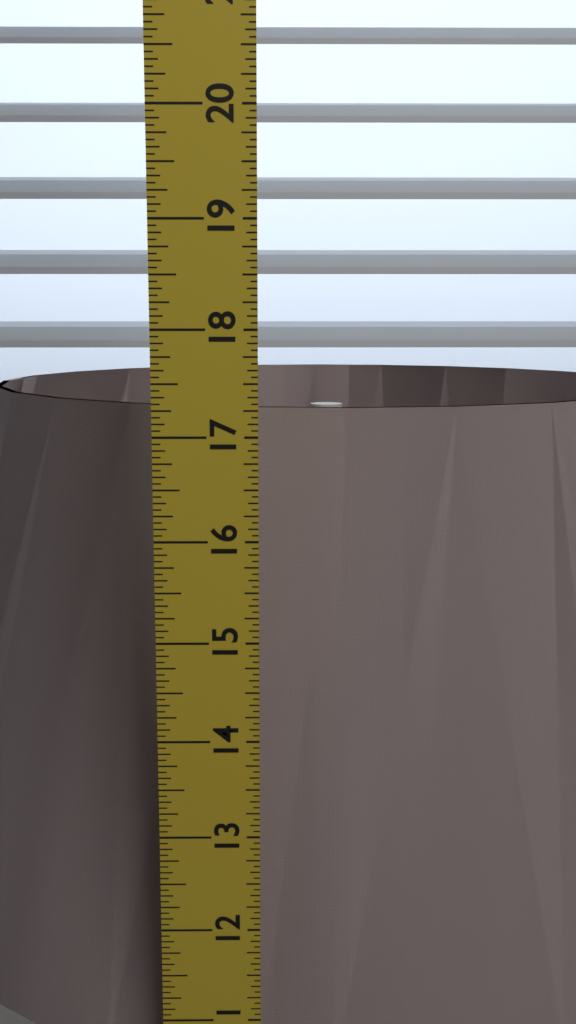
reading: 17.1250 in
